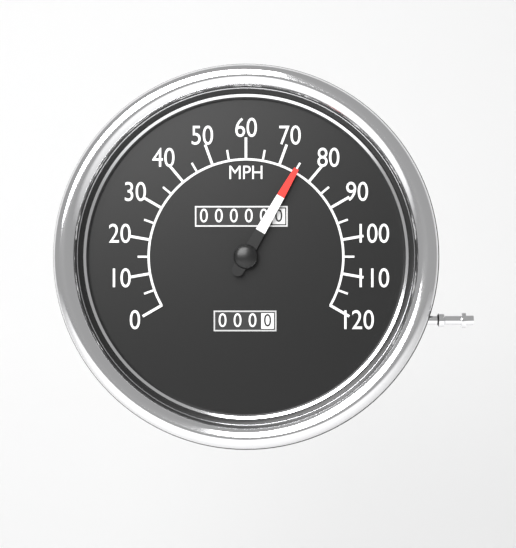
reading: 75 MPH
